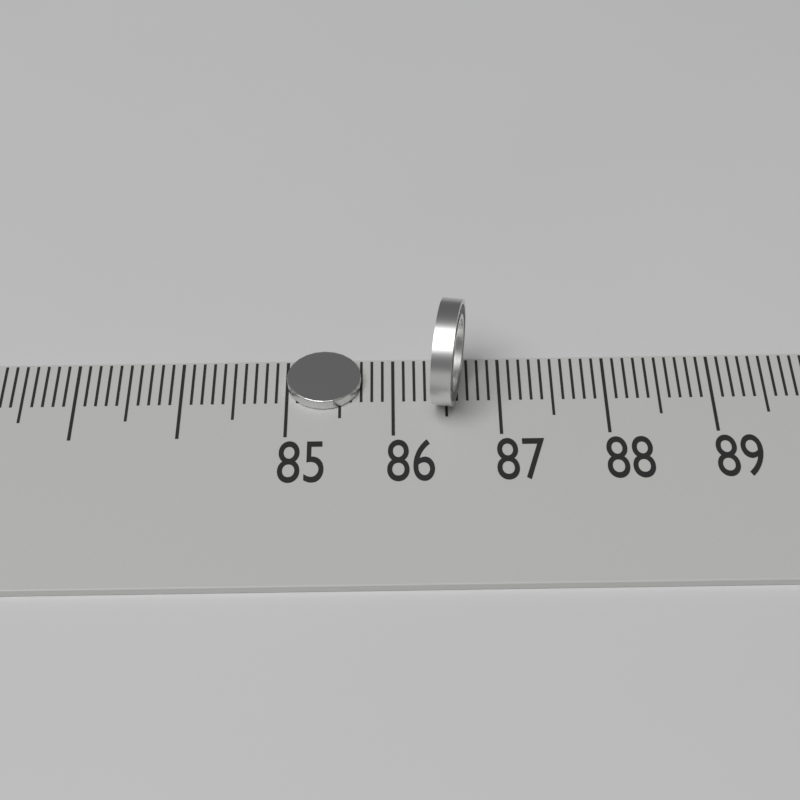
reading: 85.7 (no unit)
